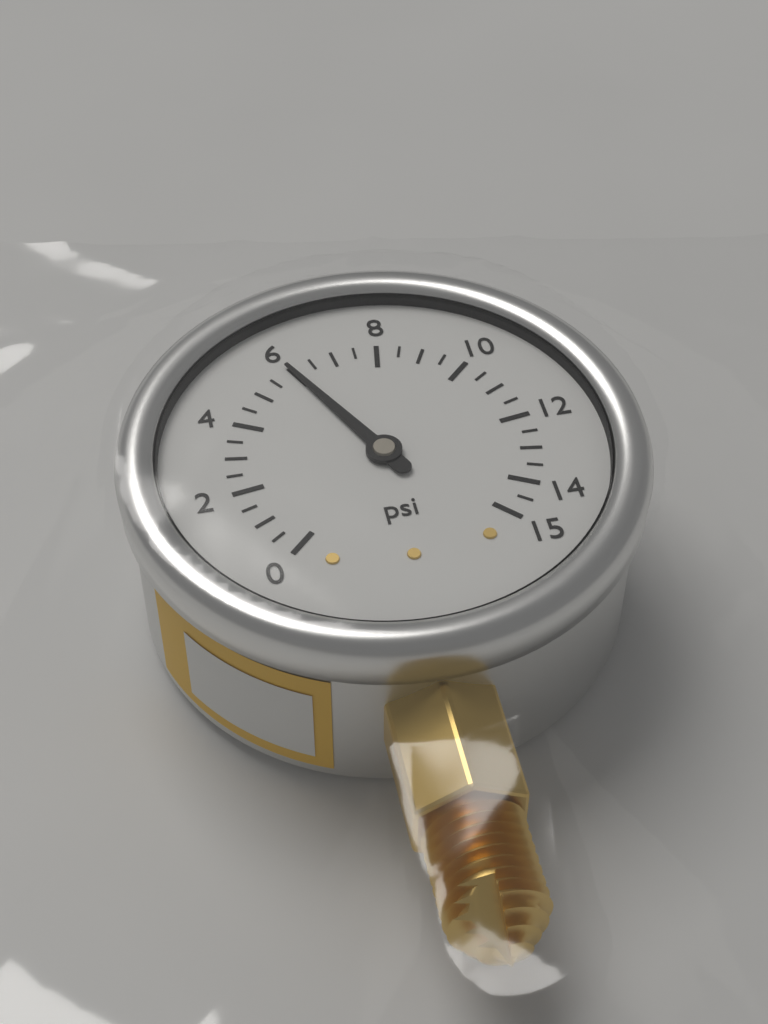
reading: 6.0 psi
